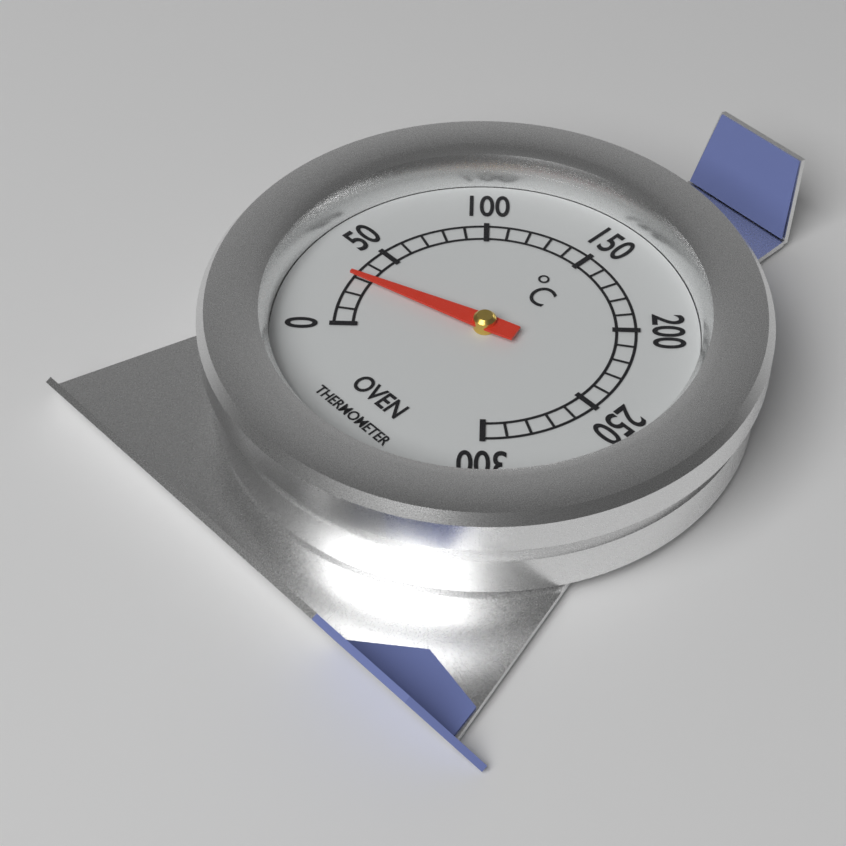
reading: 30 °C
